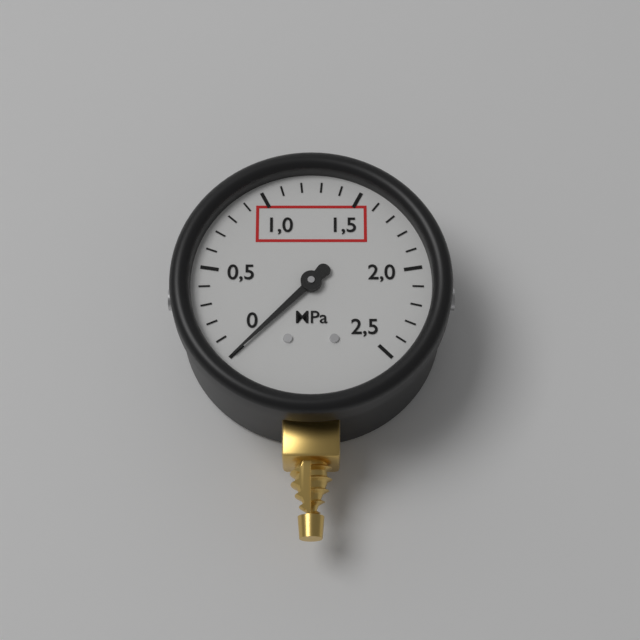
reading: 0.0 MPa
